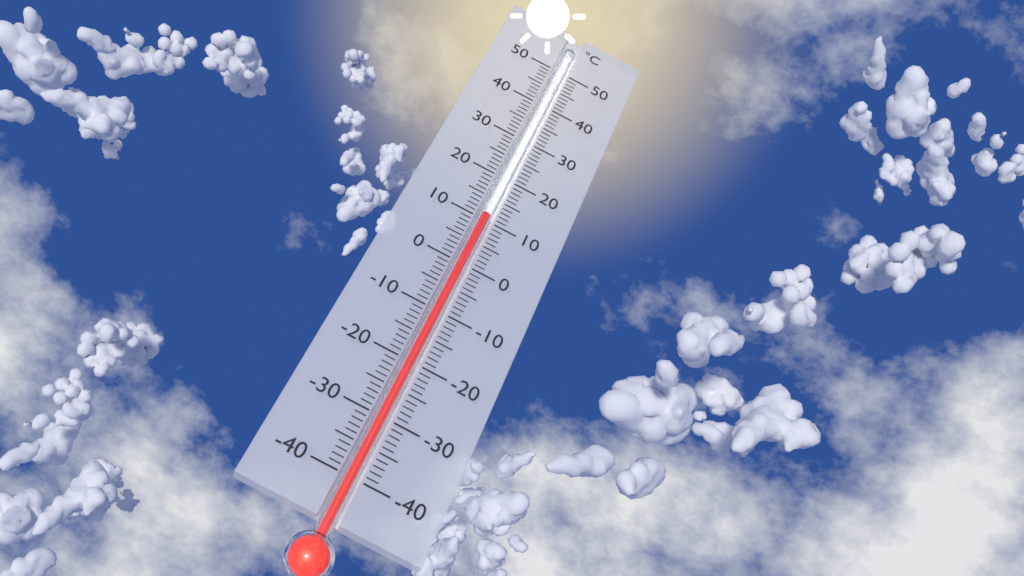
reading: 11 °C
